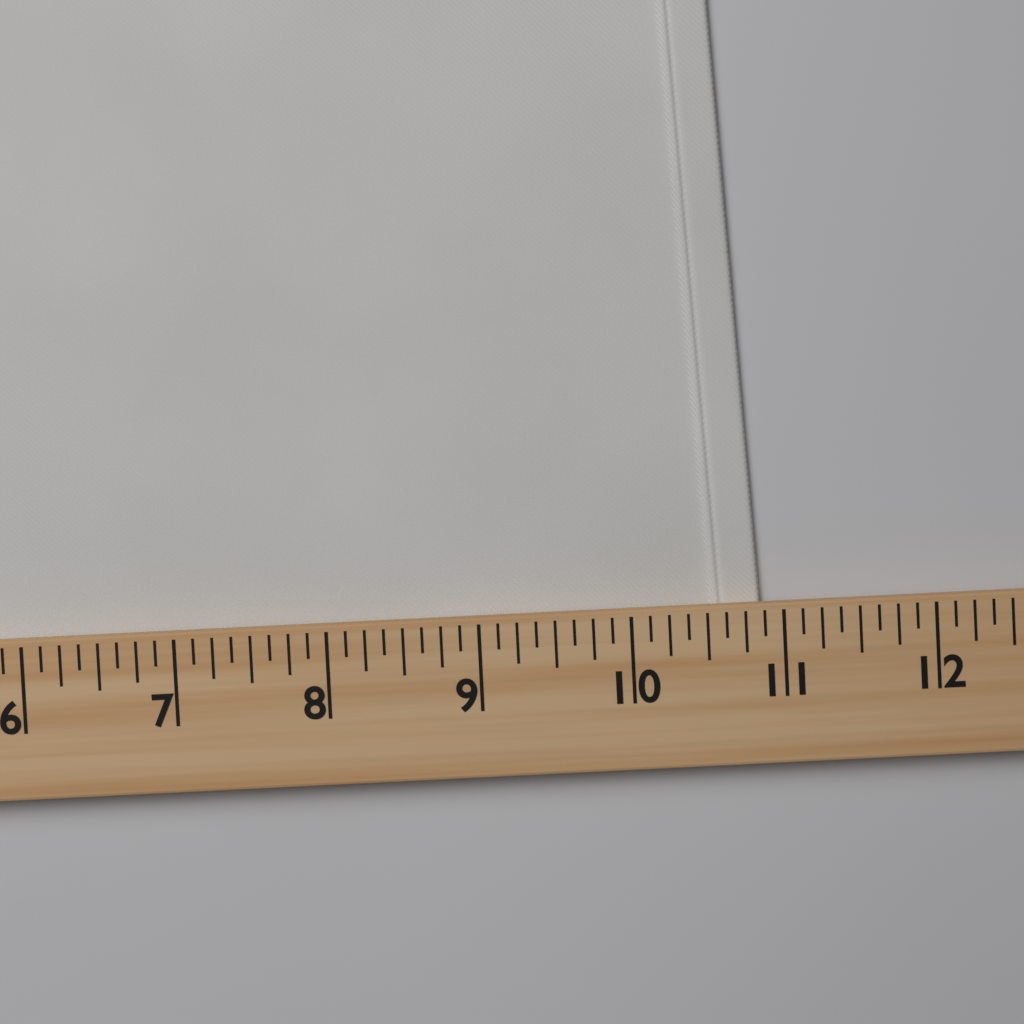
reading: 10.875 (no unit)
